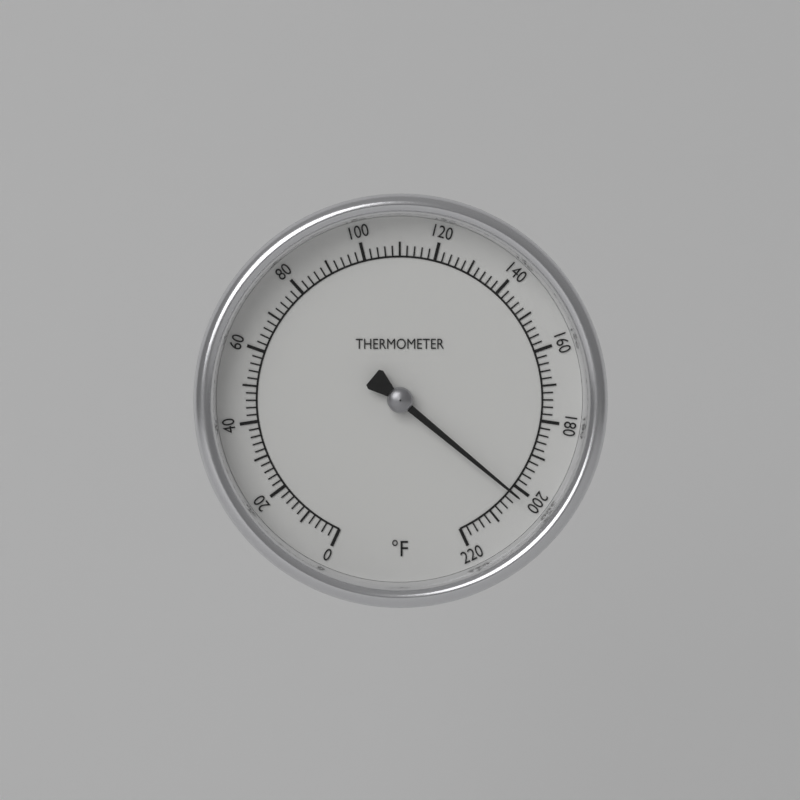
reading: 202 °F
